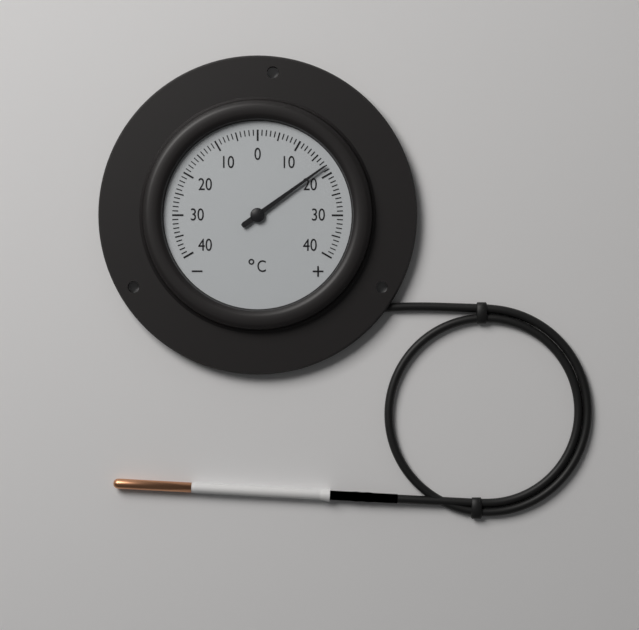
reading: 18 °C
